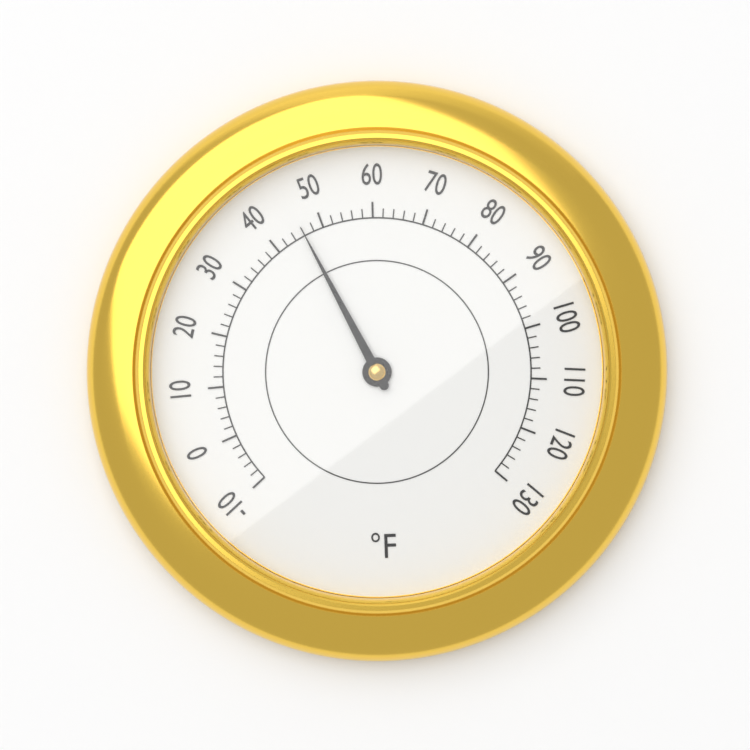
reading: 46 °F
